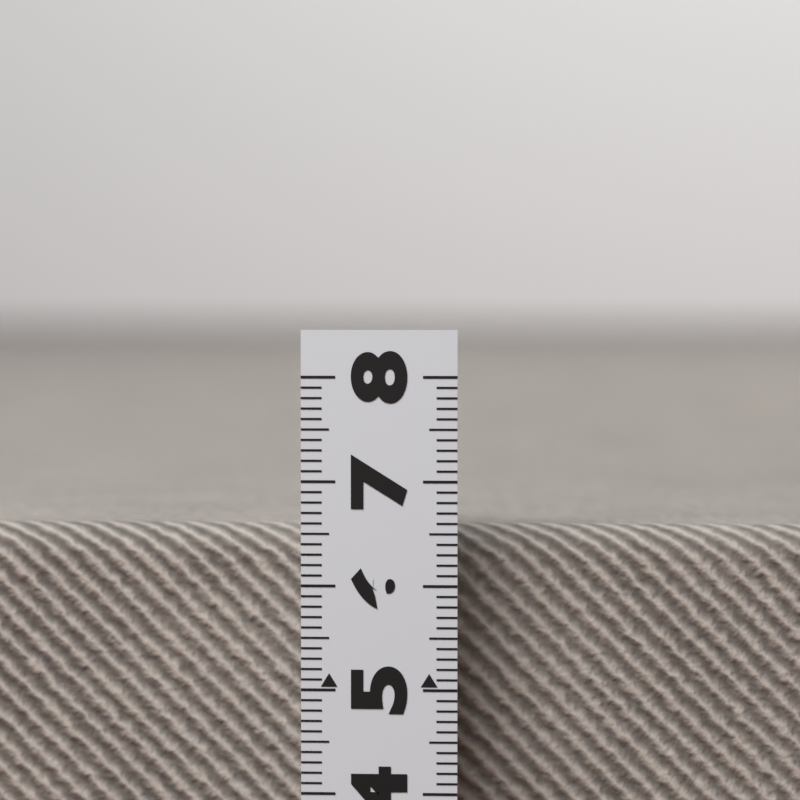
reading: 6.5 (no unit)
